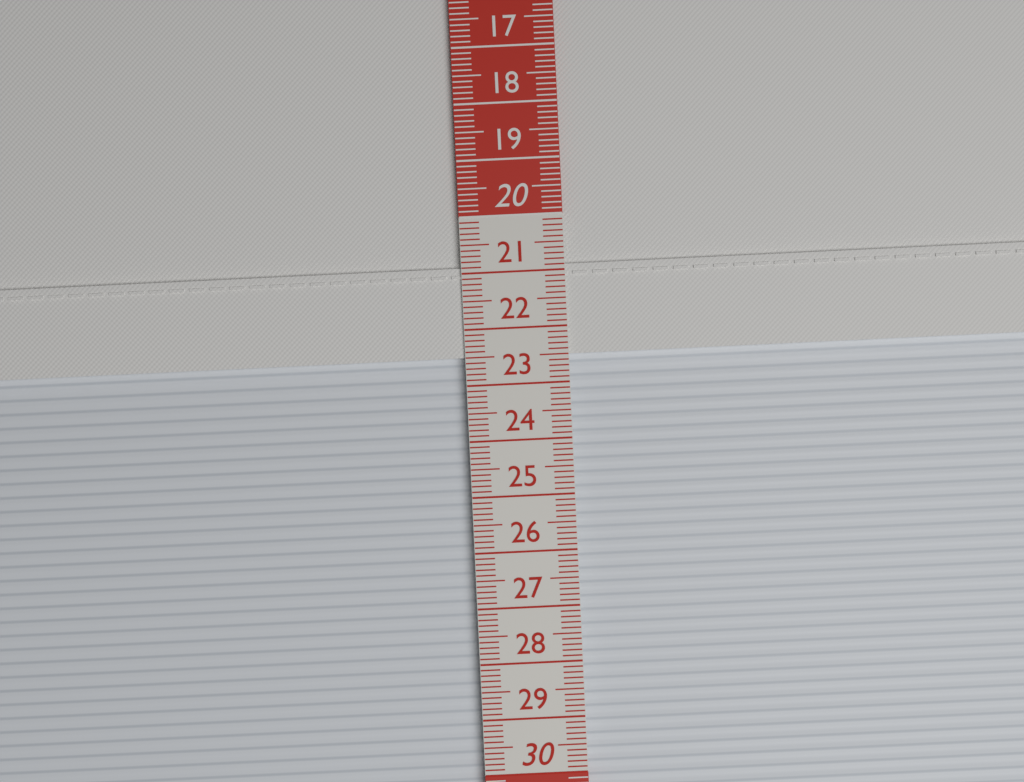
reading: 22.5 cm
